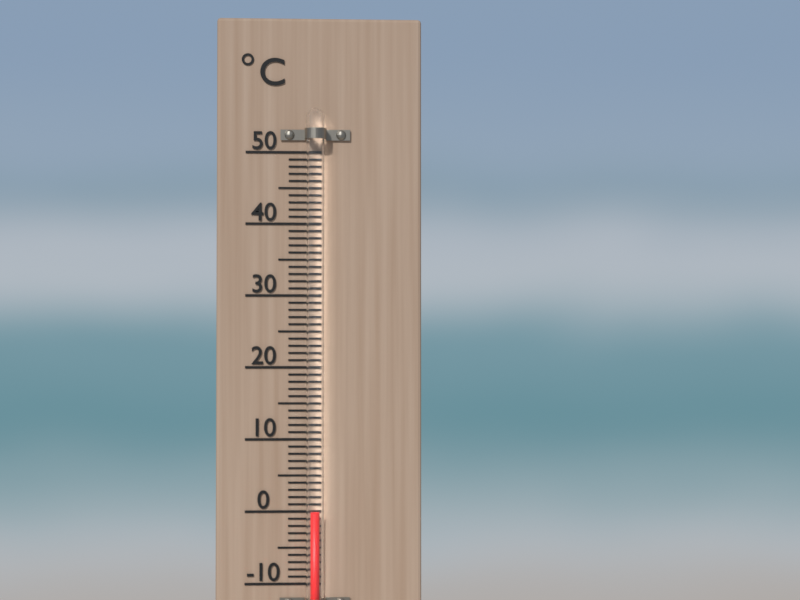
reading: 0 °C
